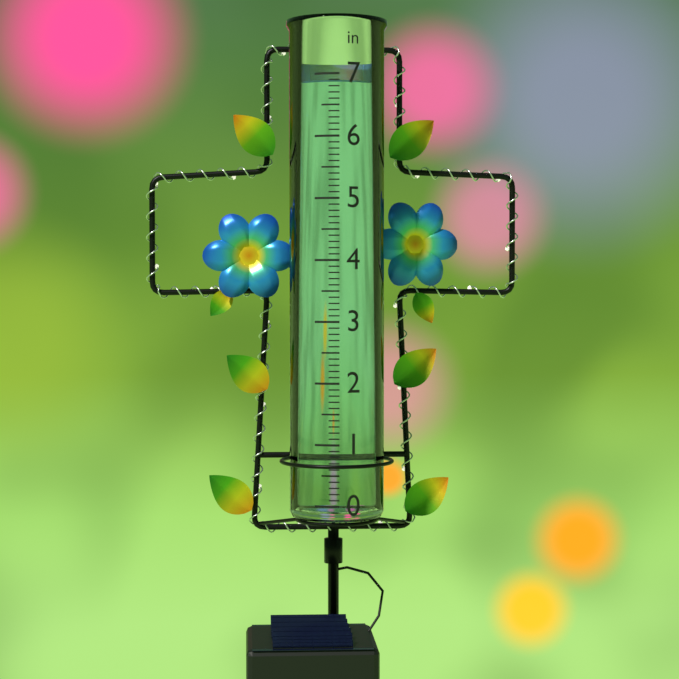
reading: 6.9 in
